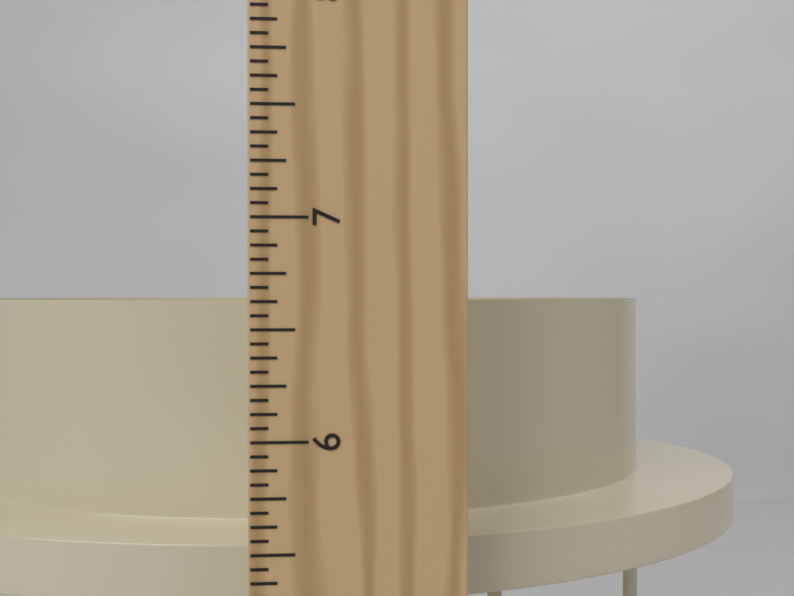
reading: 6.6250 in
